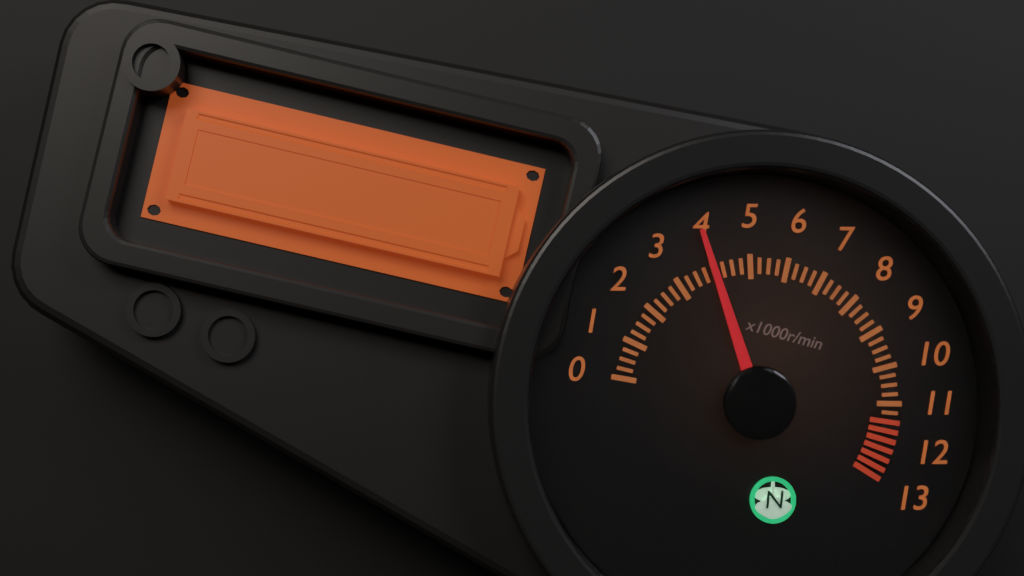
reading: 4.00 x1000r/min
